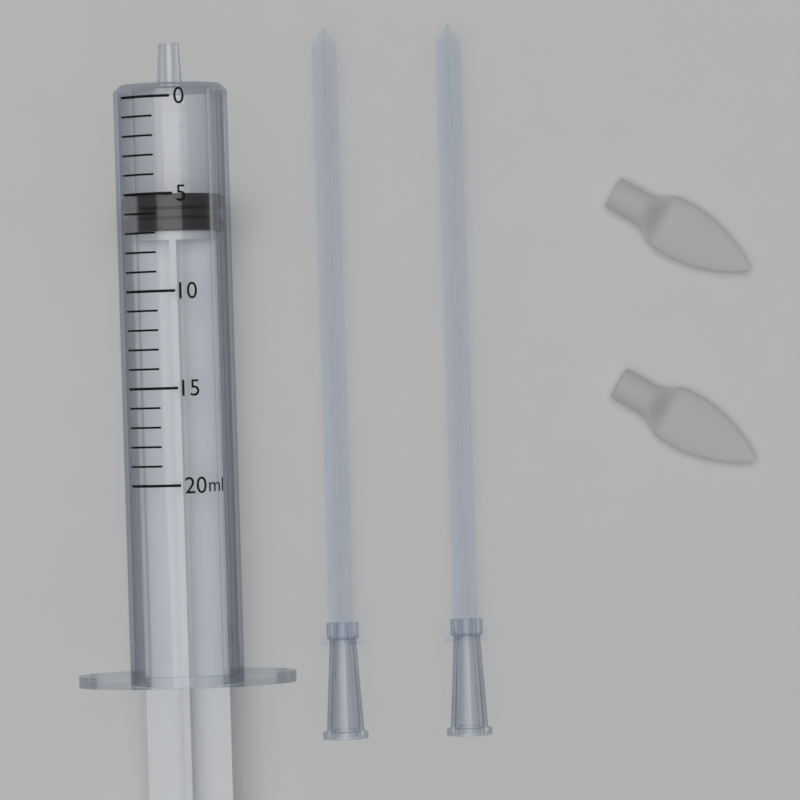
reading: 5 ml
